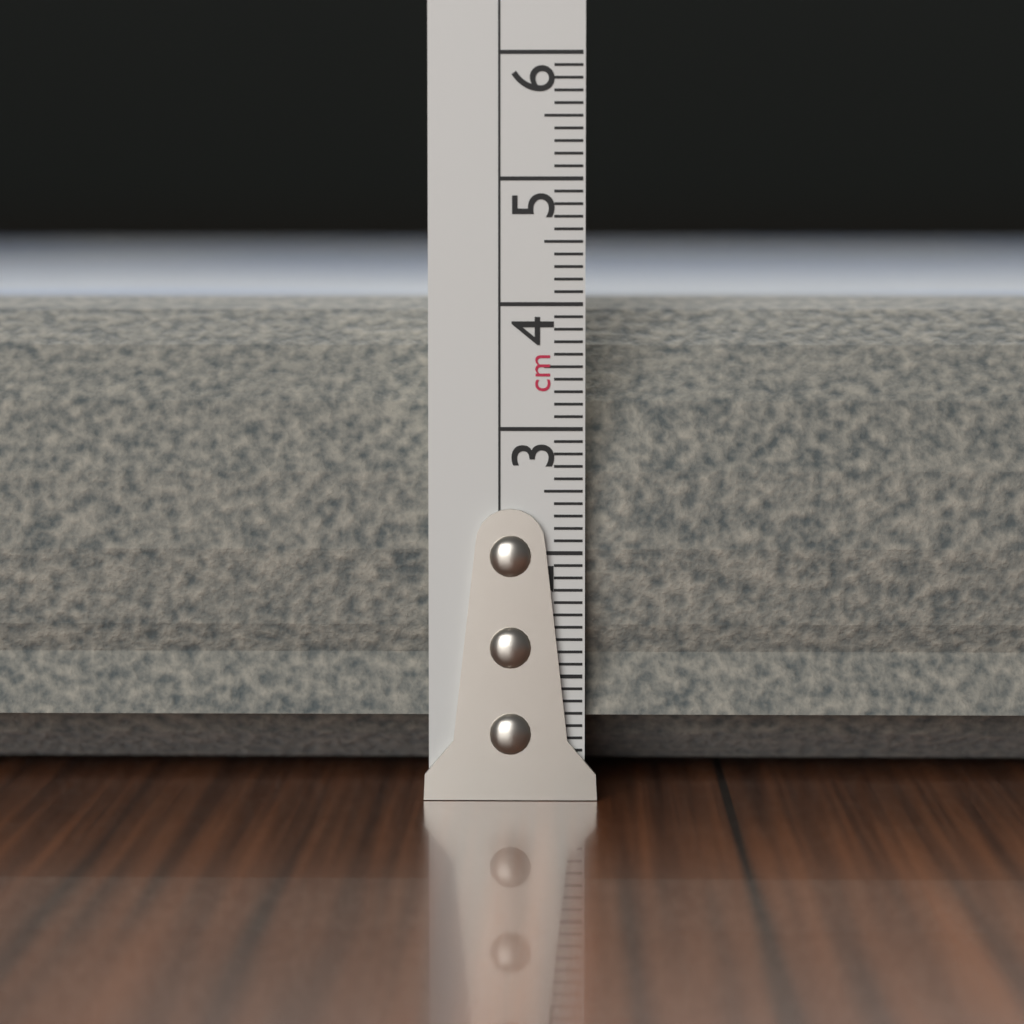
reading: 4.2 cm
